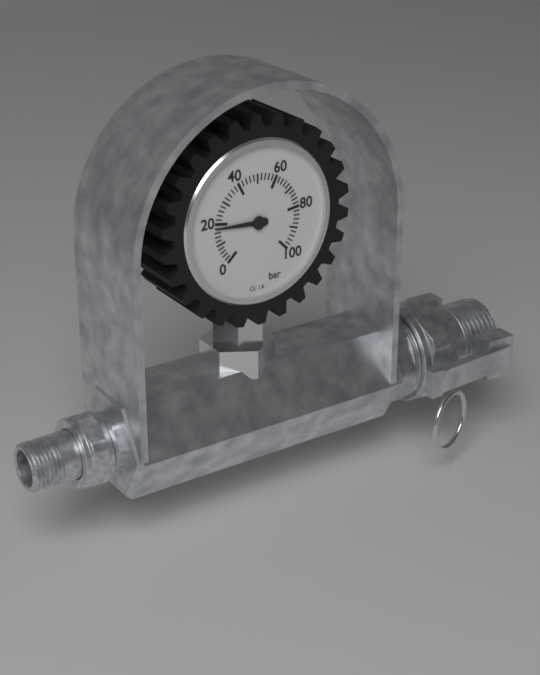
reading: 18 bar
